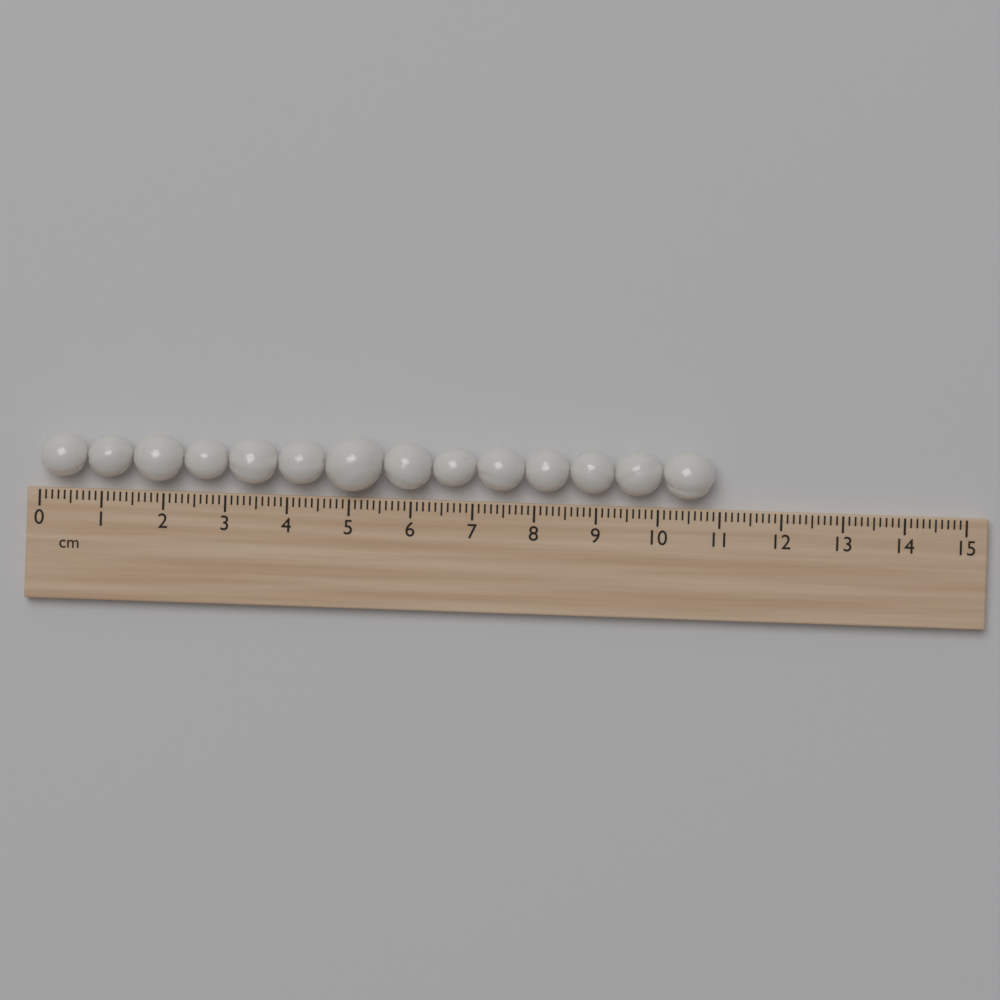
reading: 10.9 cm
